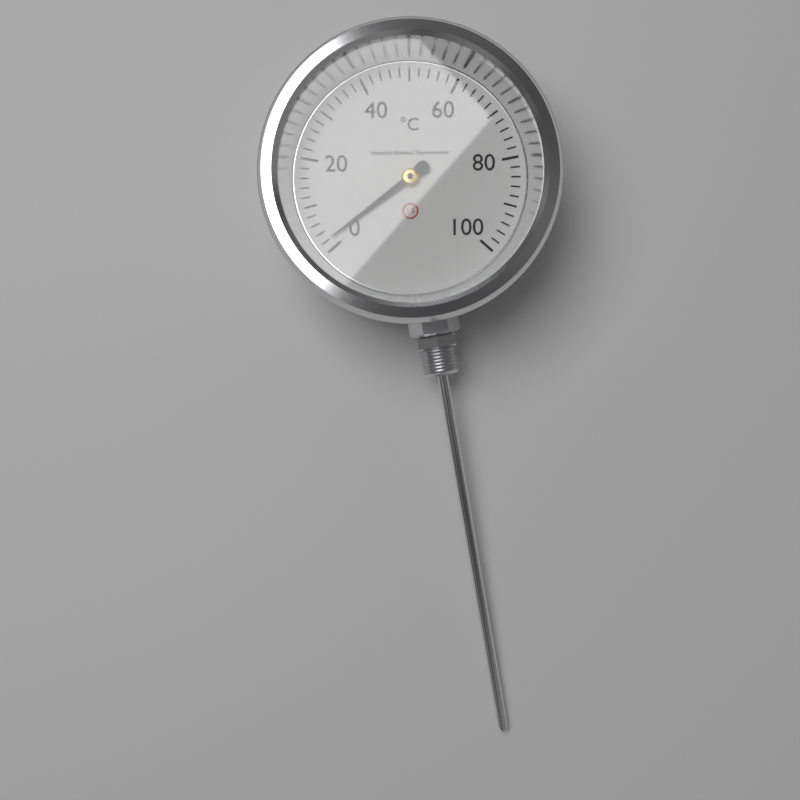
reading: 2 °C
